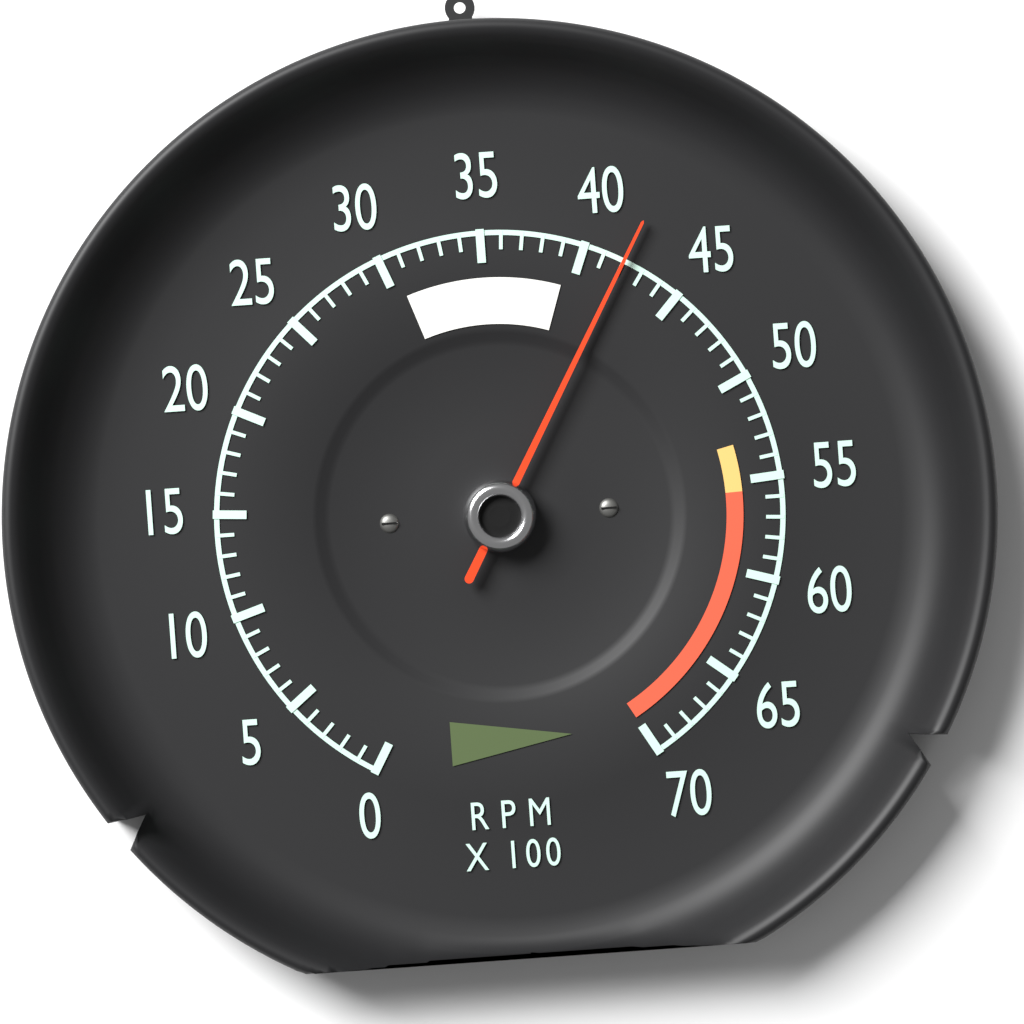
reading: 4200 RPM
